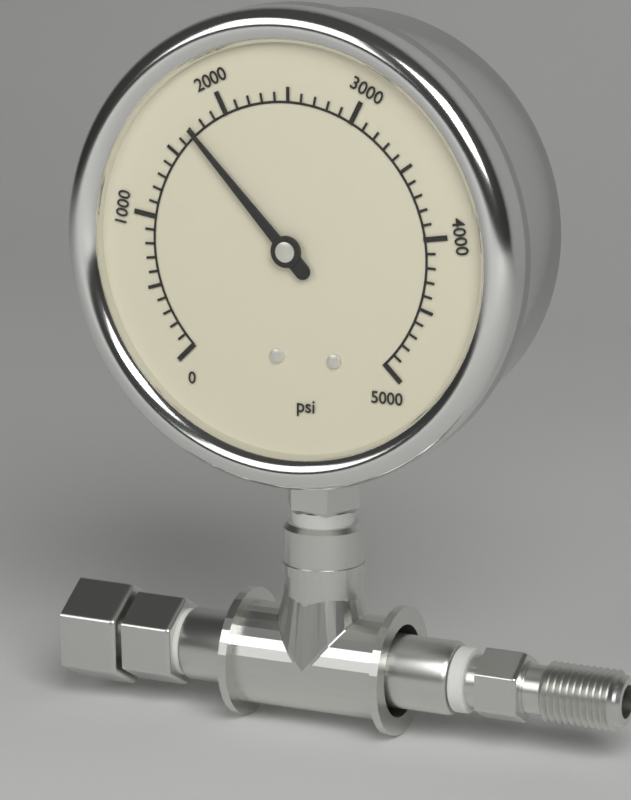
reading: 1700 psi
